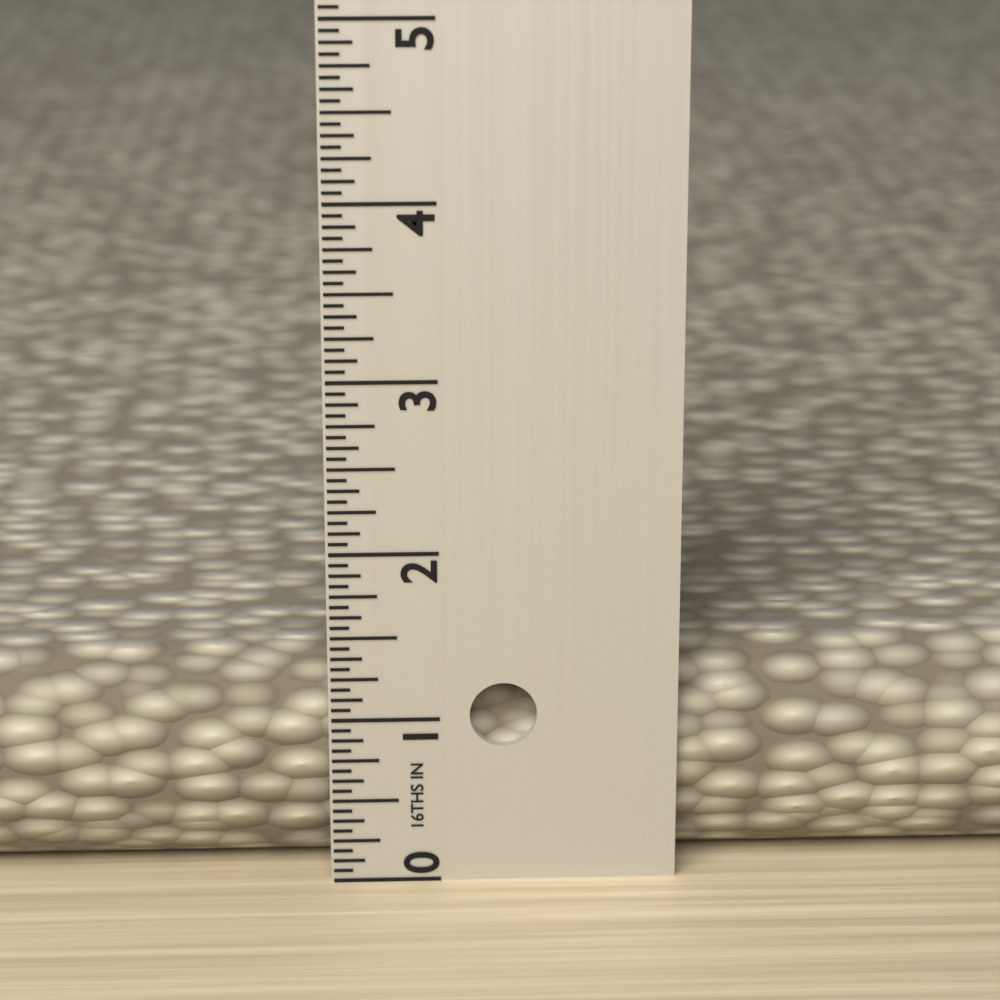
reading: 1.3125 in
